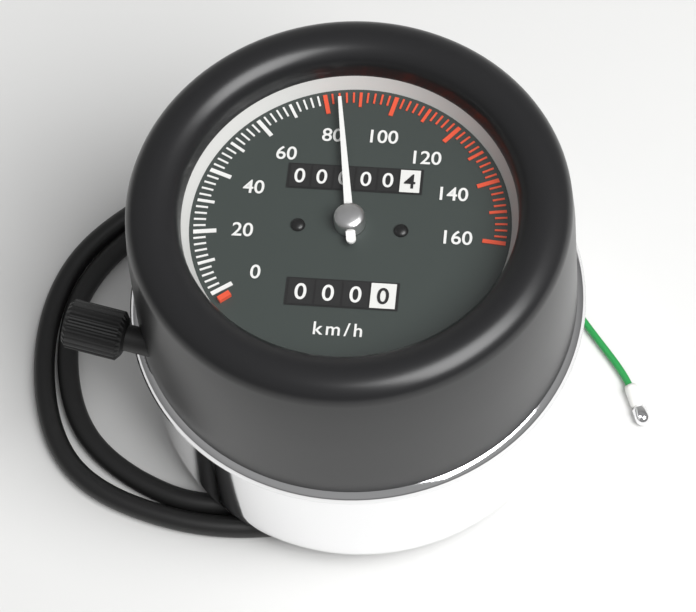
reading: 84 km/h
